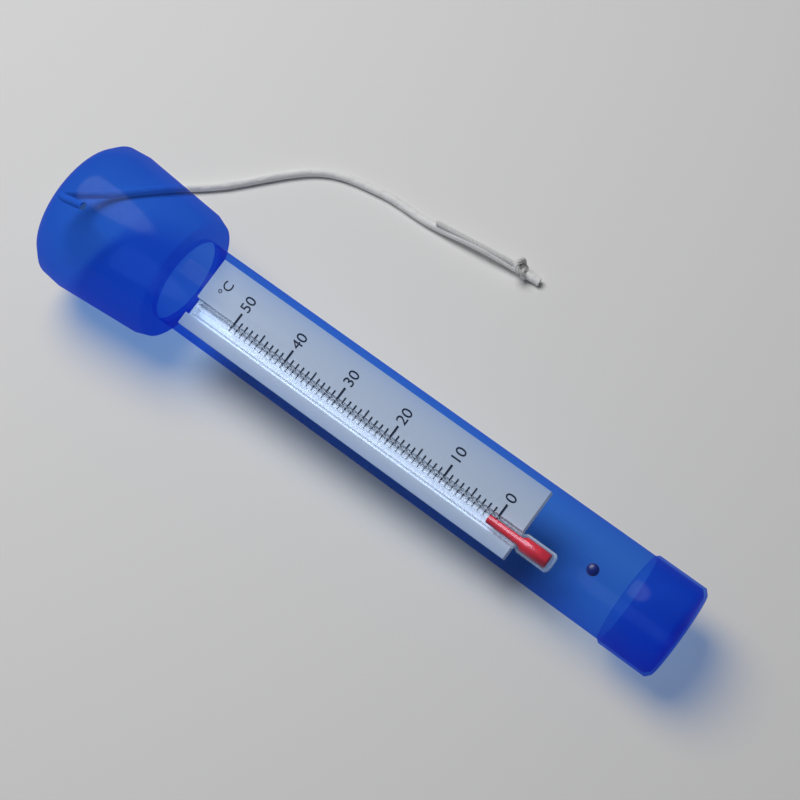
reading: 1 °C
